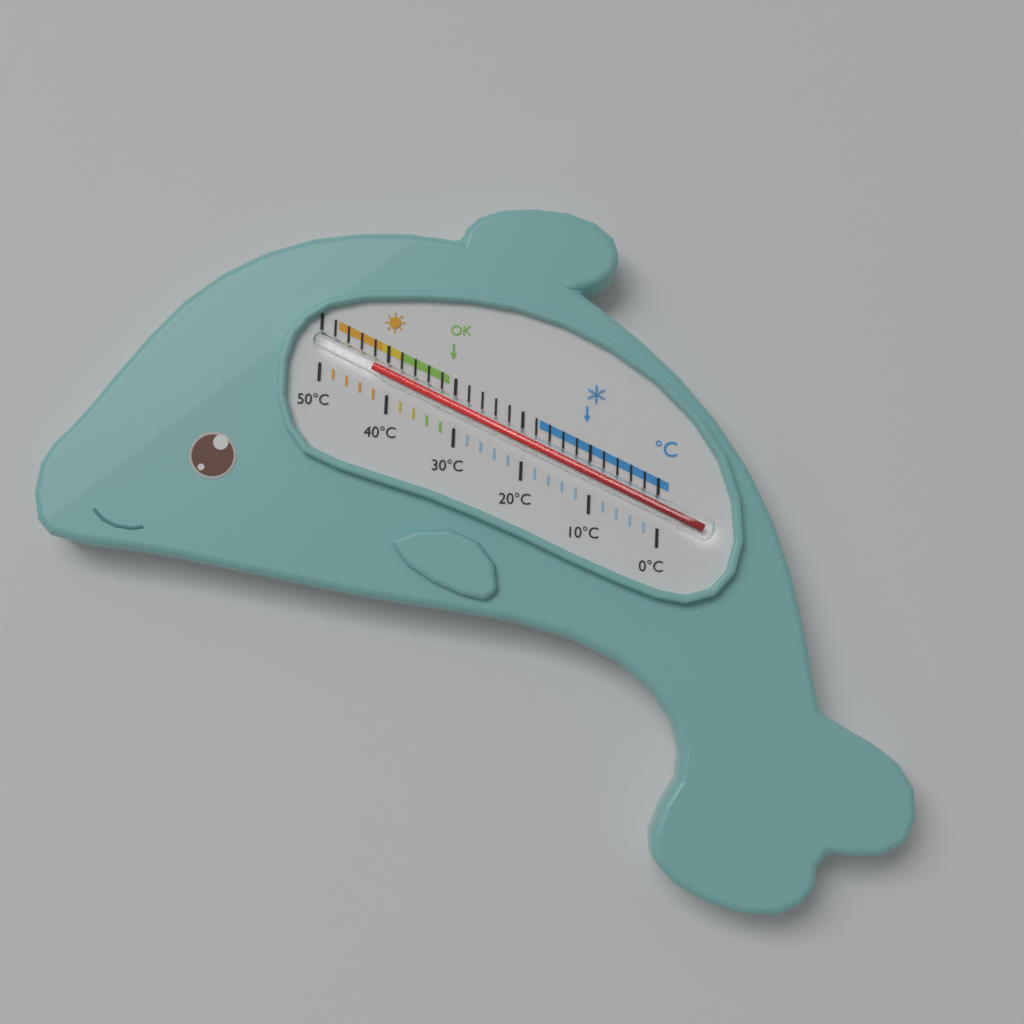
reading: 42 °C
